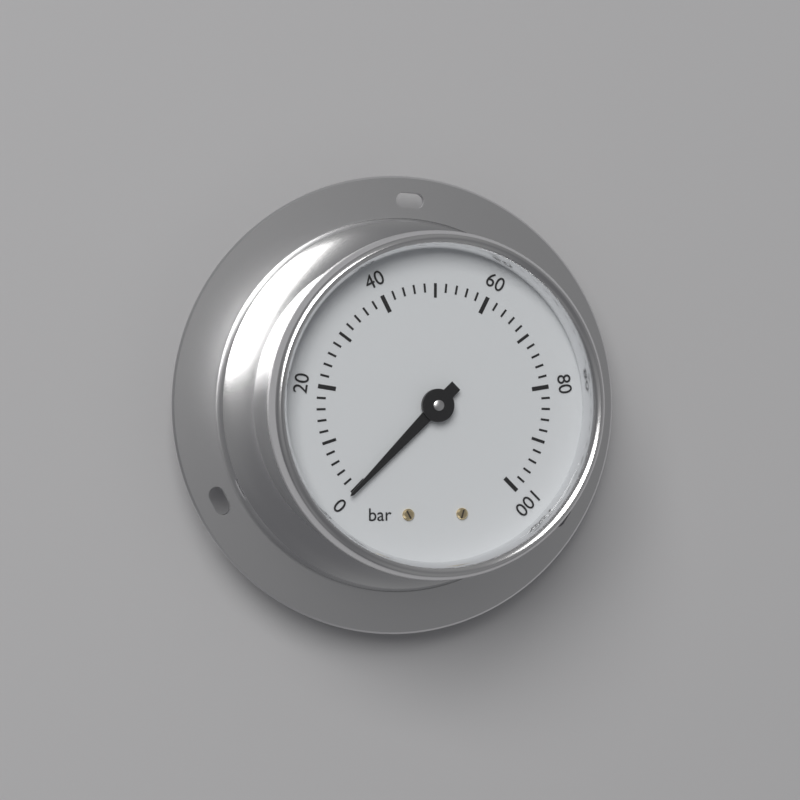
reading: 0 bar
